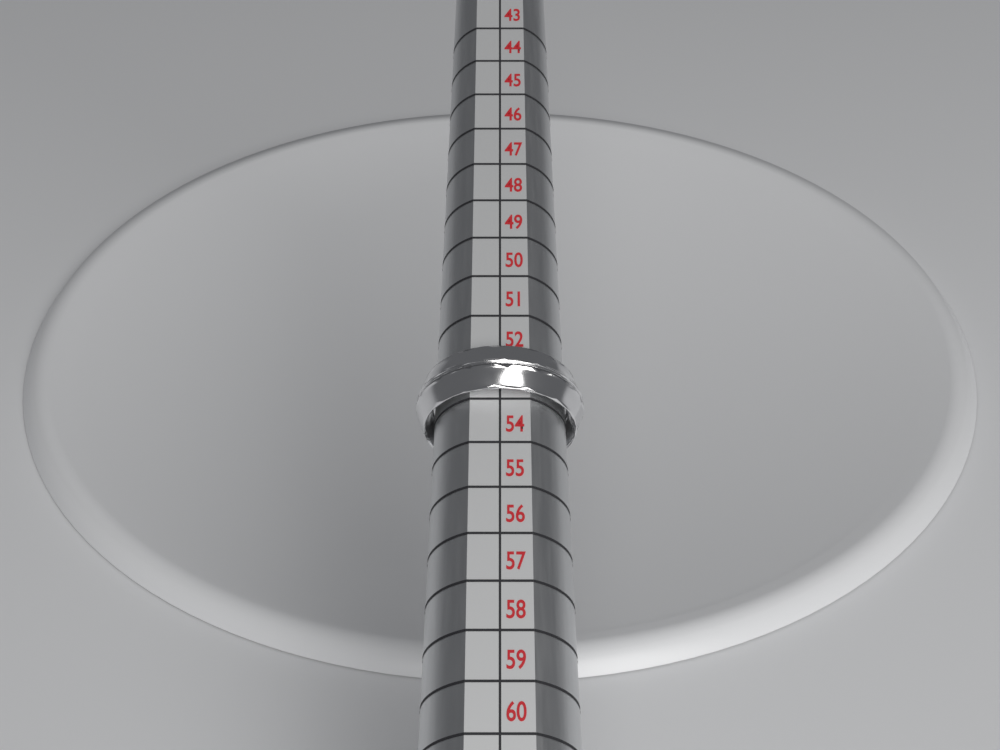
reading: 53 (no unit)
